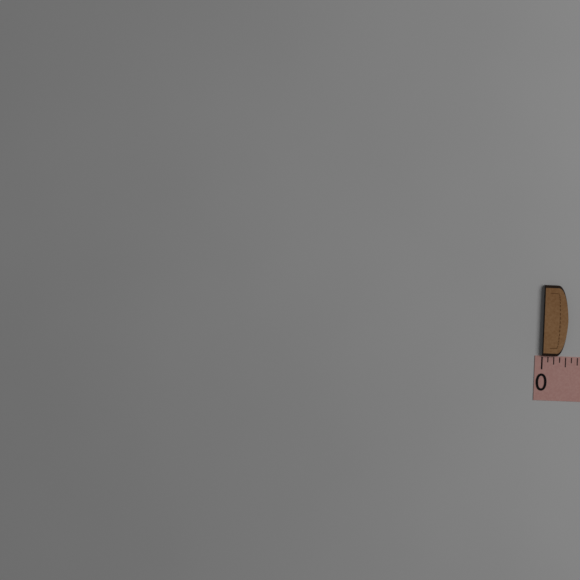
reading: 0.500 (no unit)
